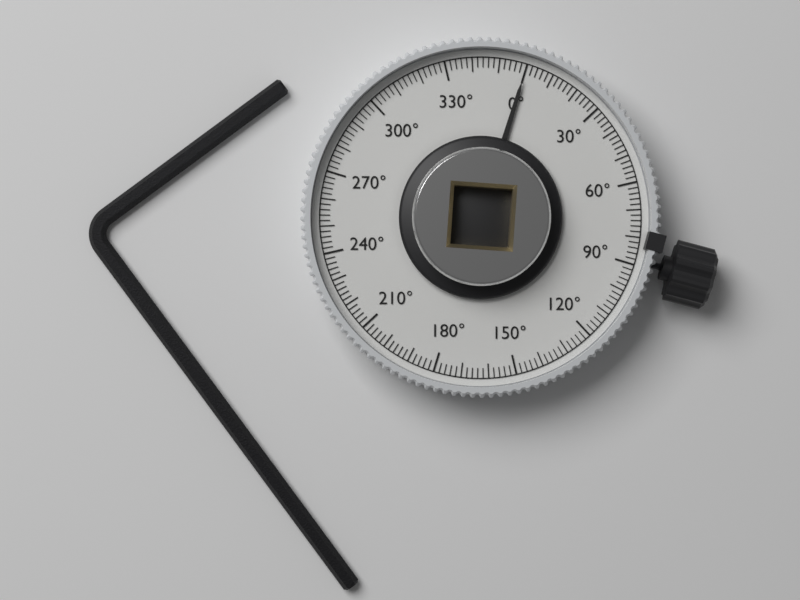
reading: 0 °
